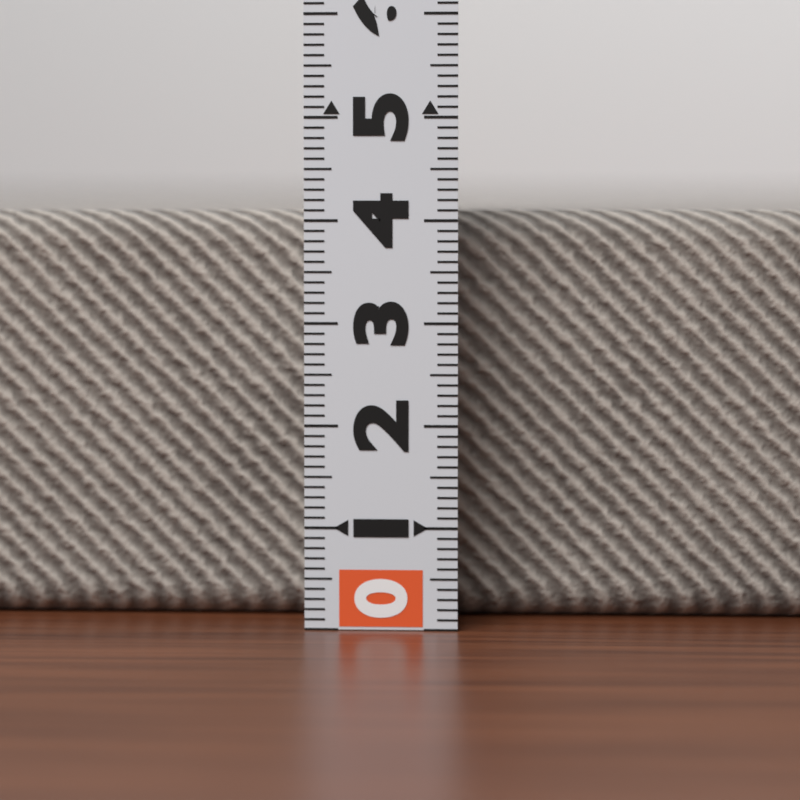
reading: 4.1 (no unit)
